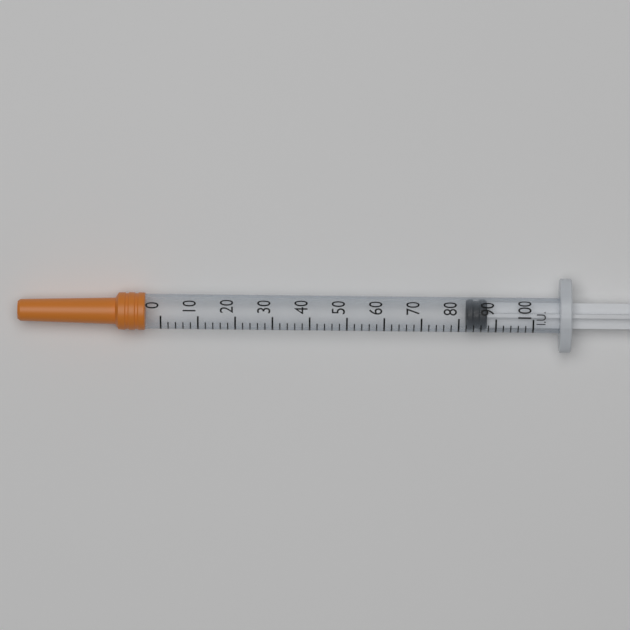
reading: 82 IU
